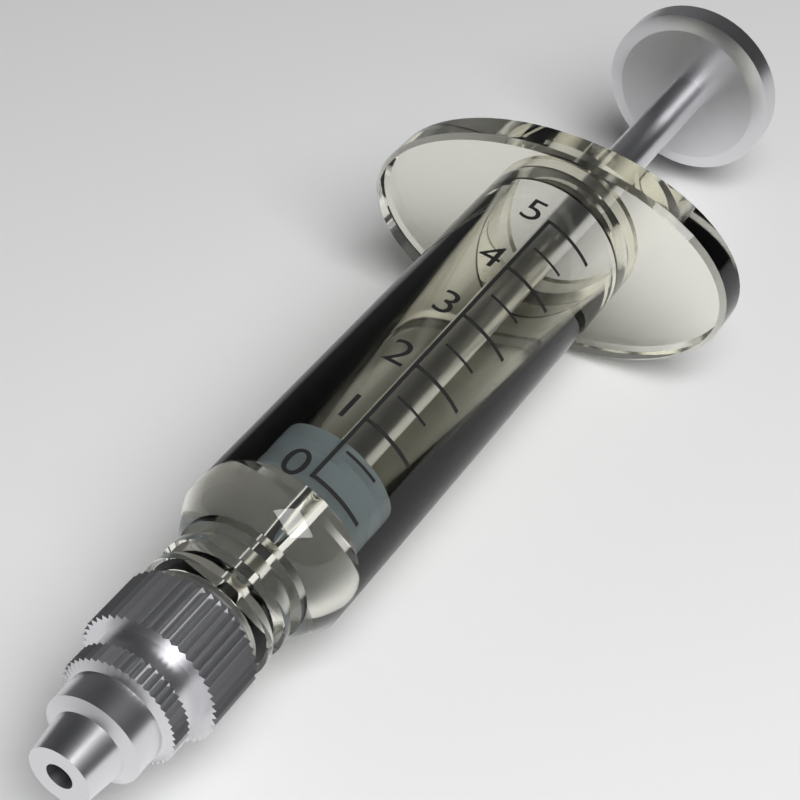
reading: 0.0 (no unit)
